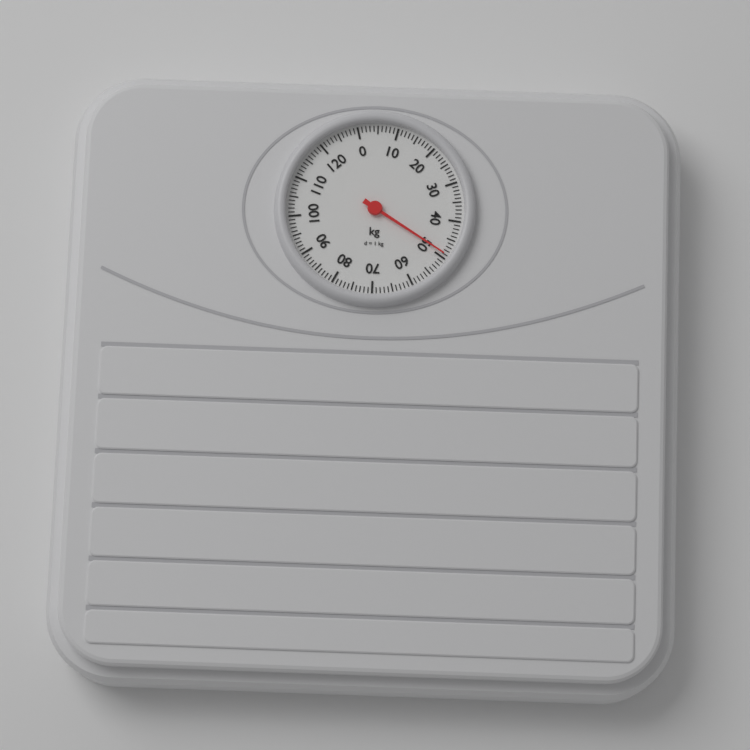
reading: 49 kg
